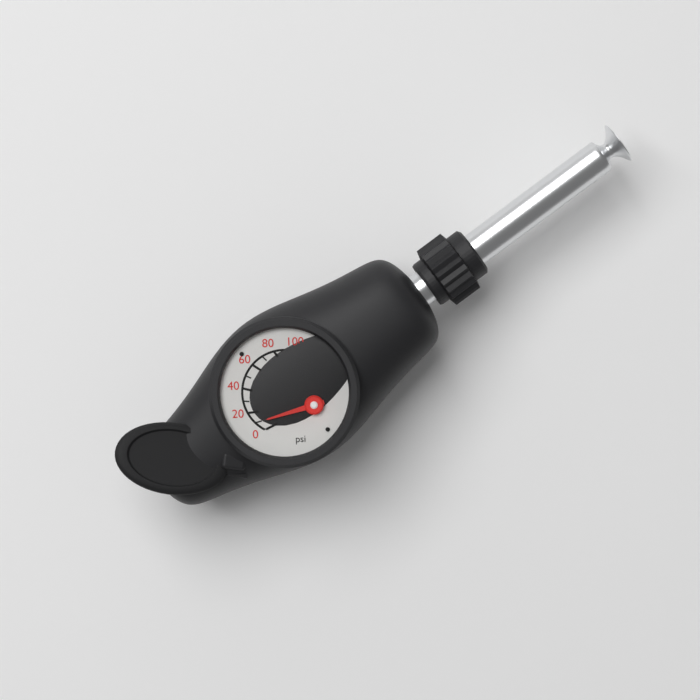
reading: 10 psi
